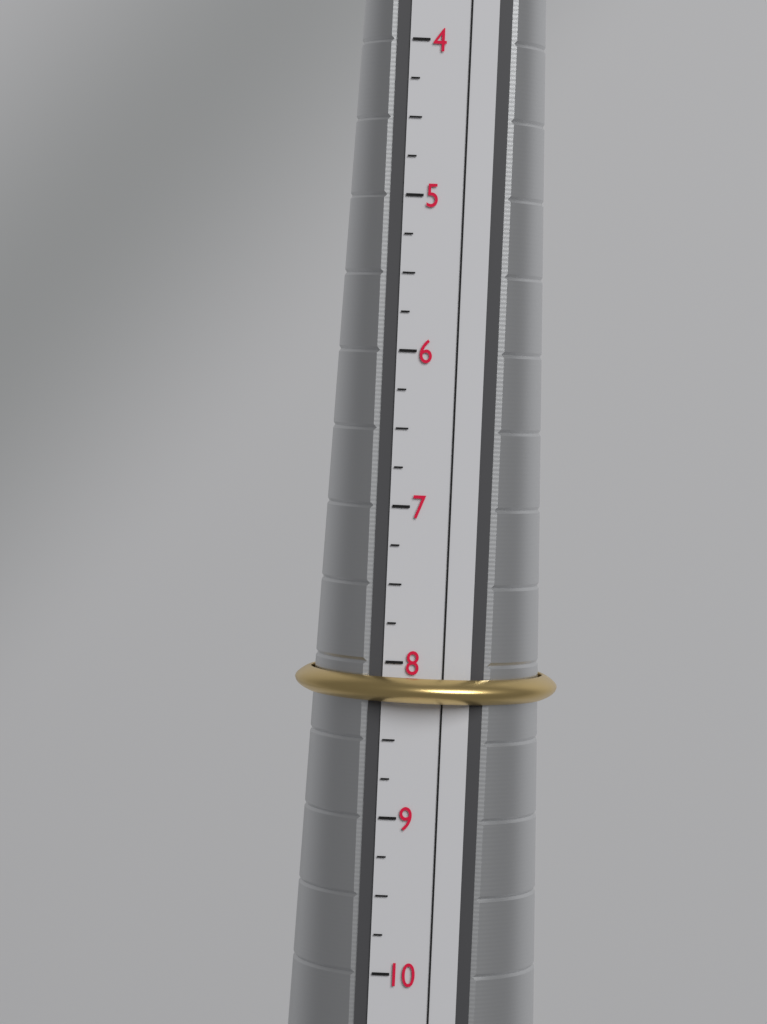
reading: 8.25 (no unit)
